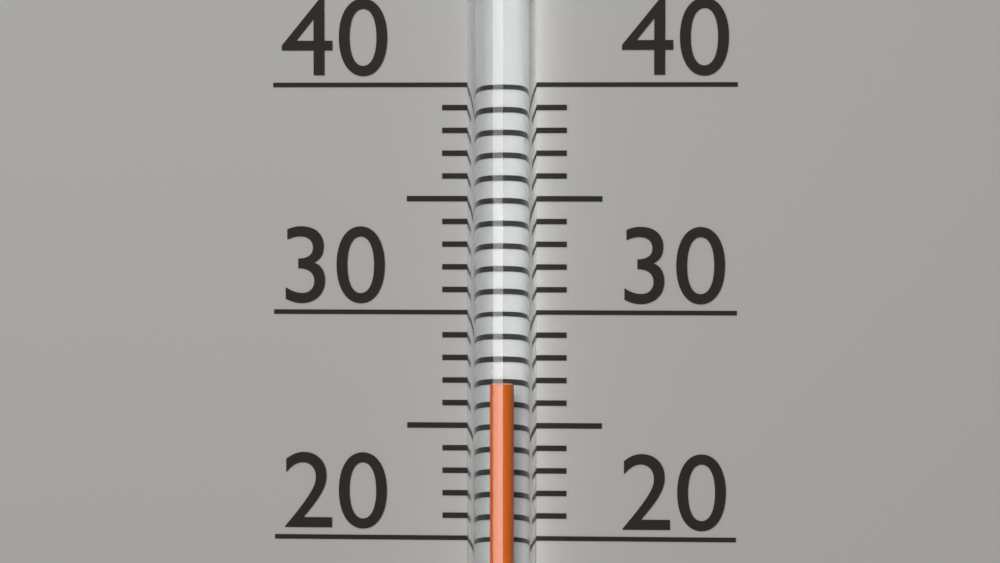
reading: 27 (no unit)
